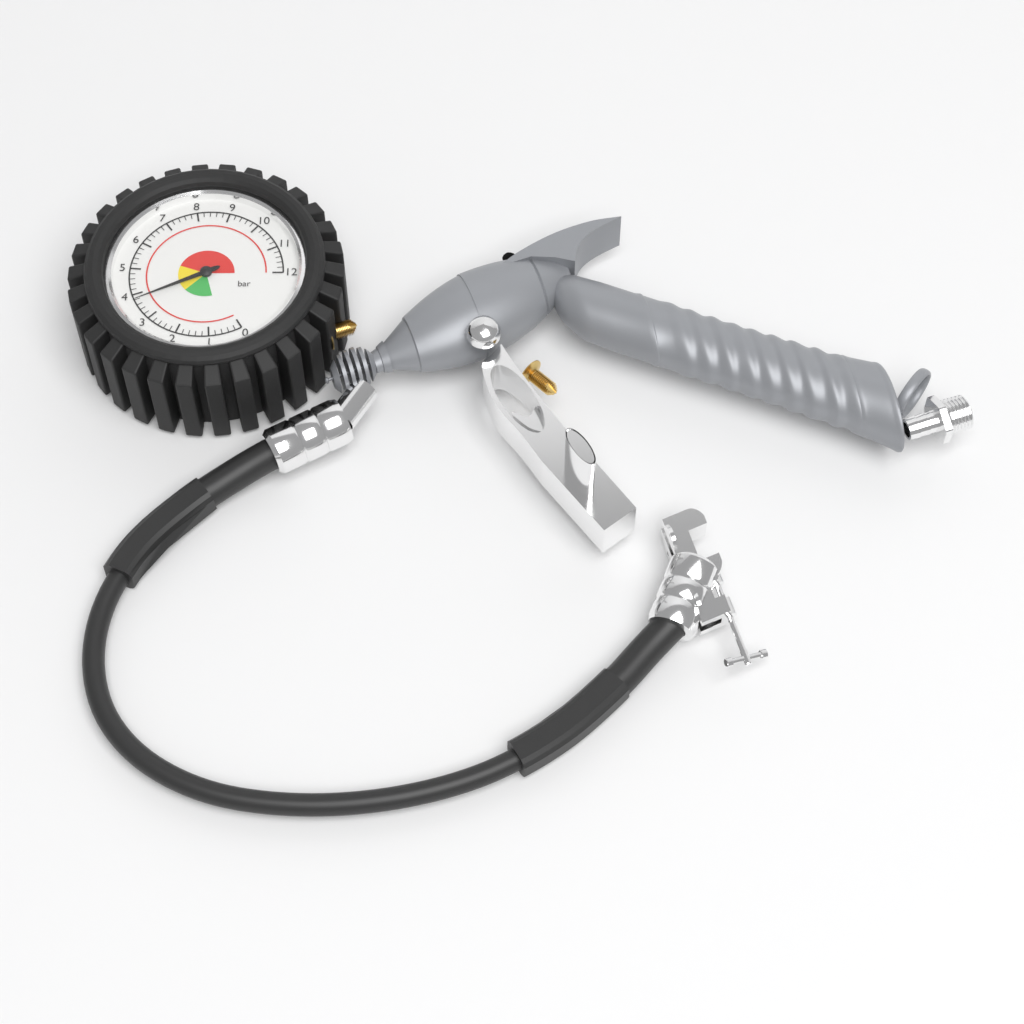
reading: 3.8 bar
